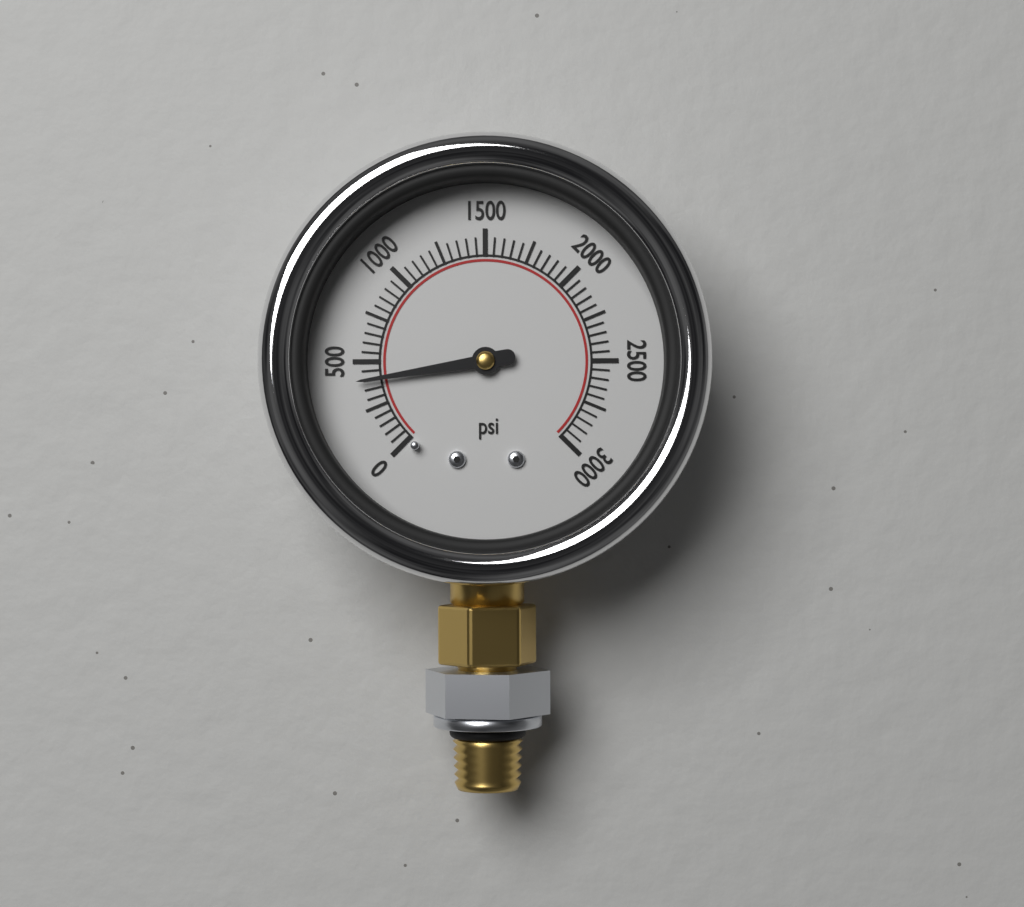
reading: 400 psi
